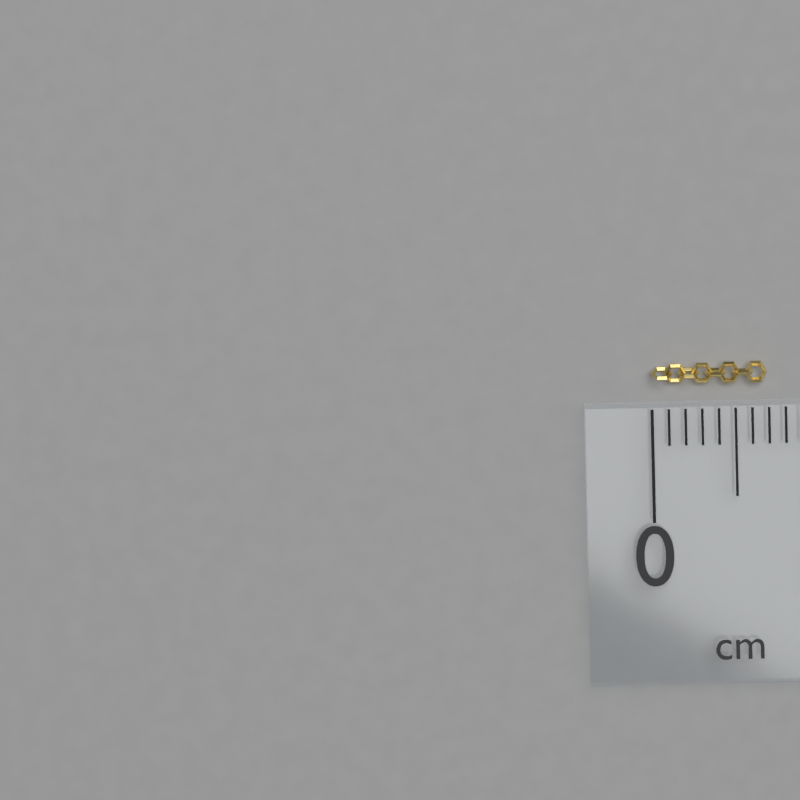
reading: 0.7 cm
